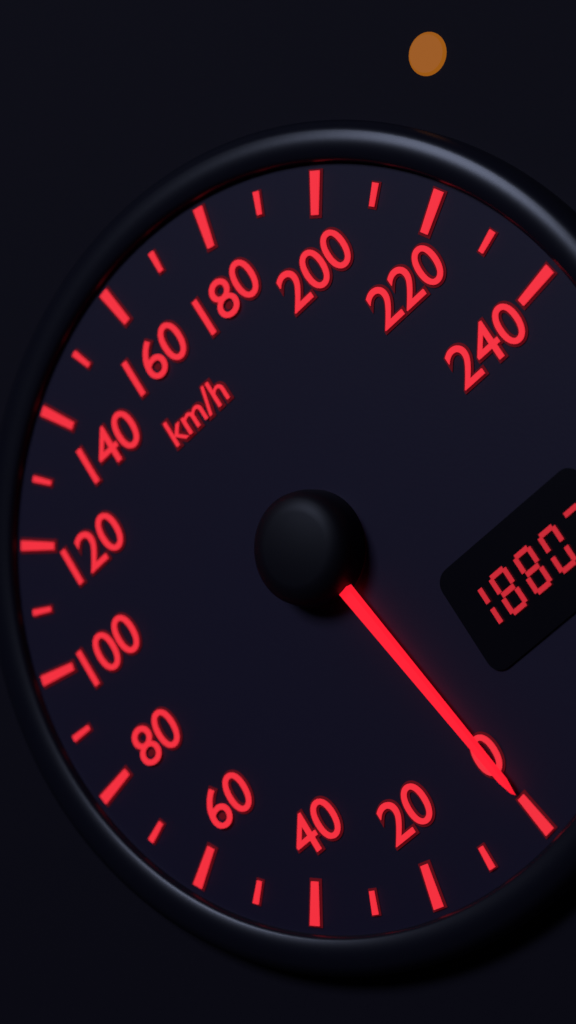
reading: 0 km/h
